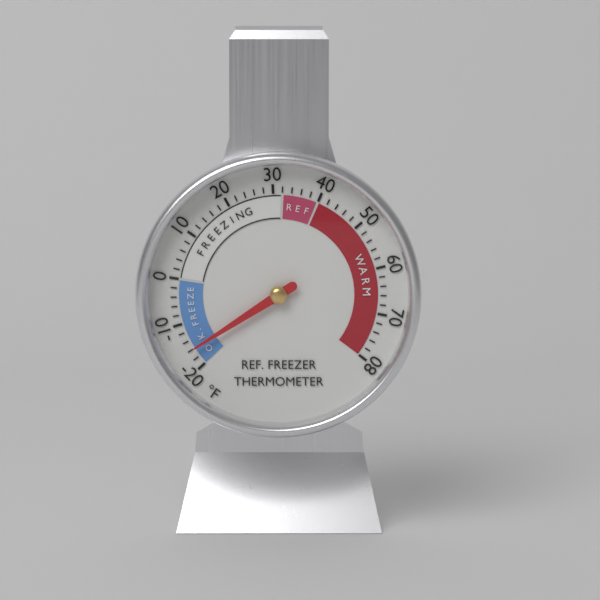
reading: -16 °F
